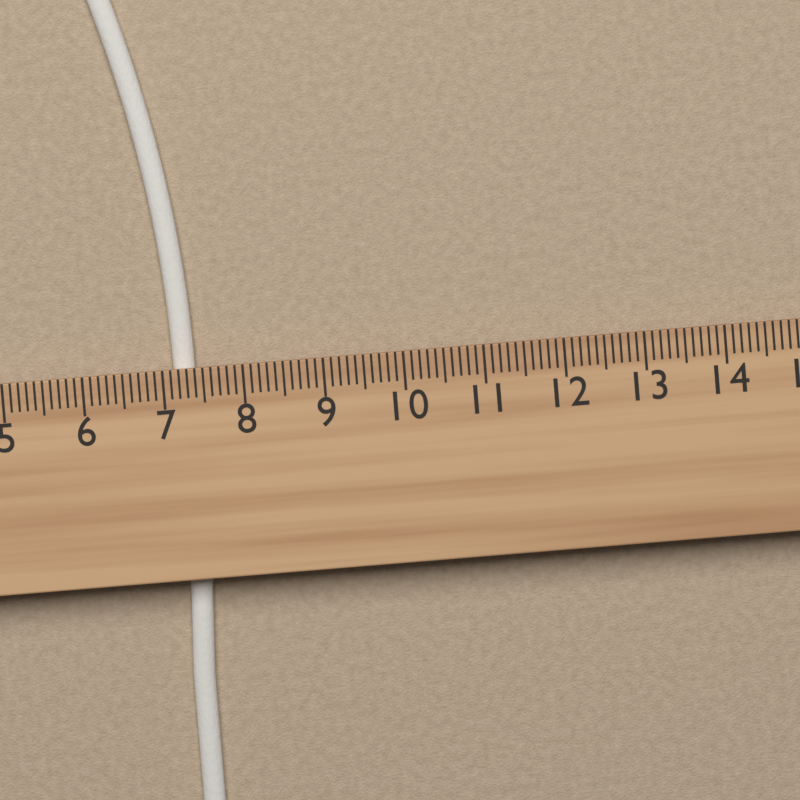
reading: 7.4 cm
